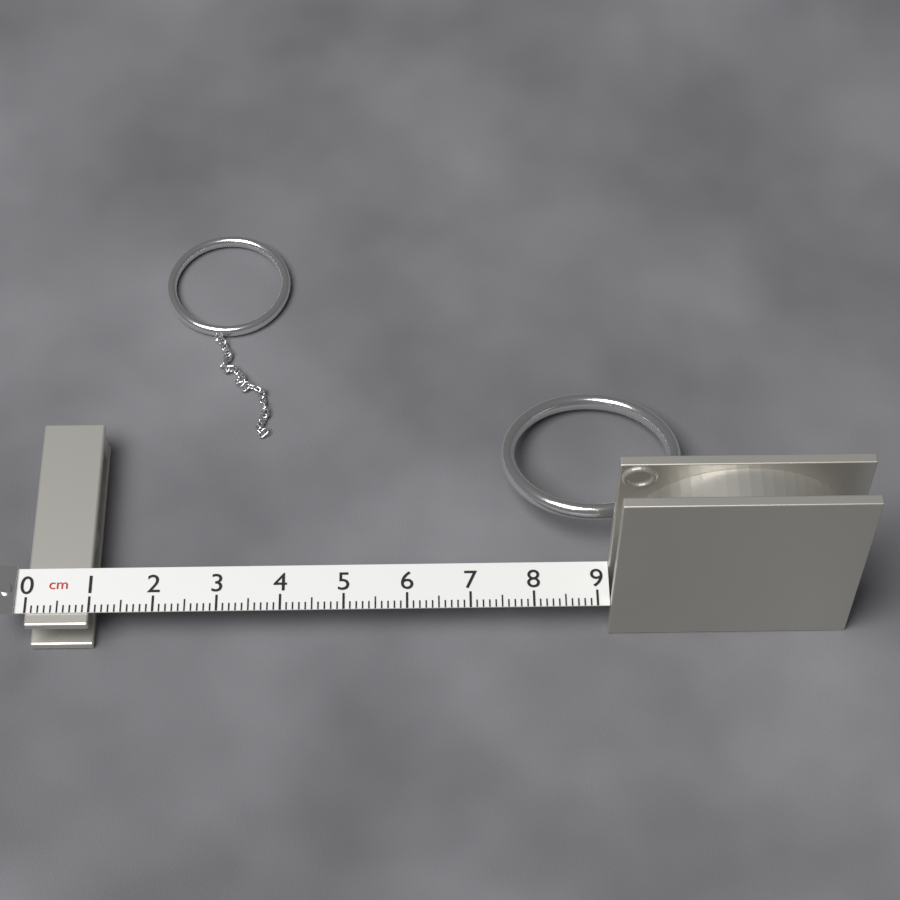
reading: 1.0 cm
